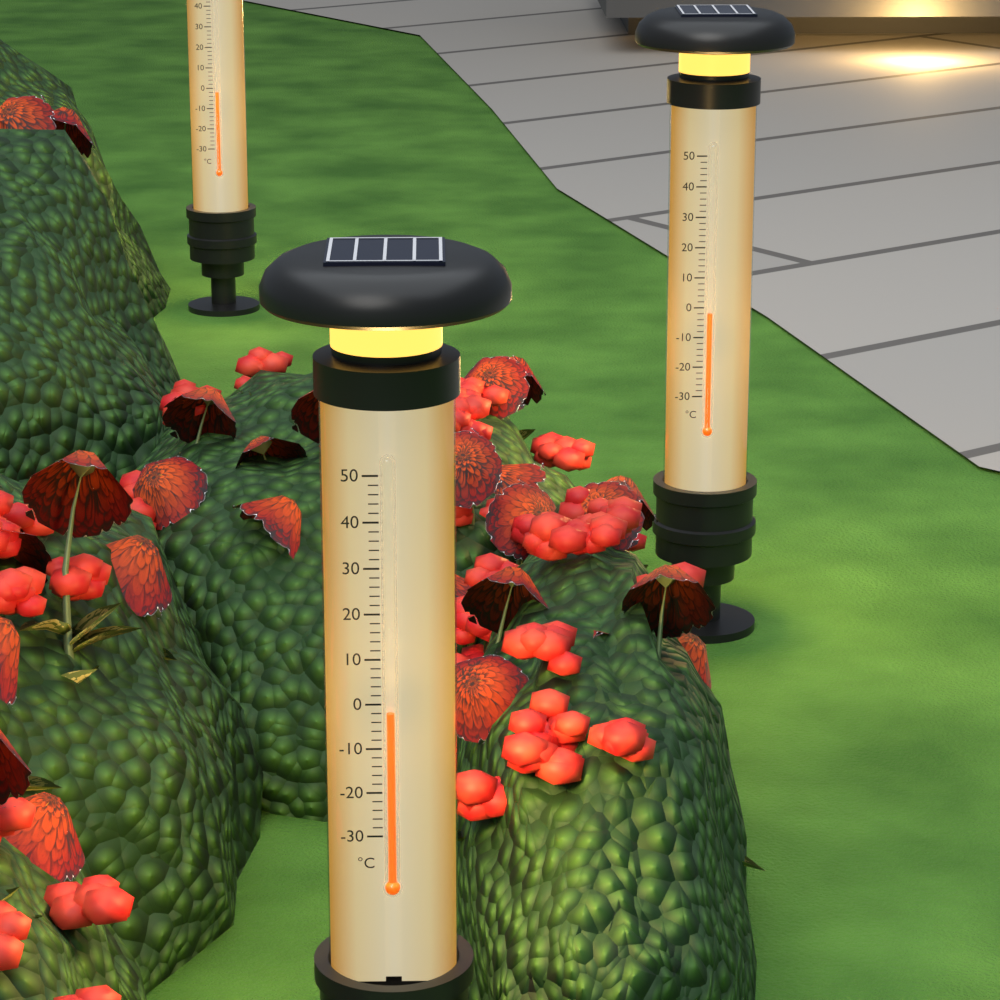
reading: -2 °C
